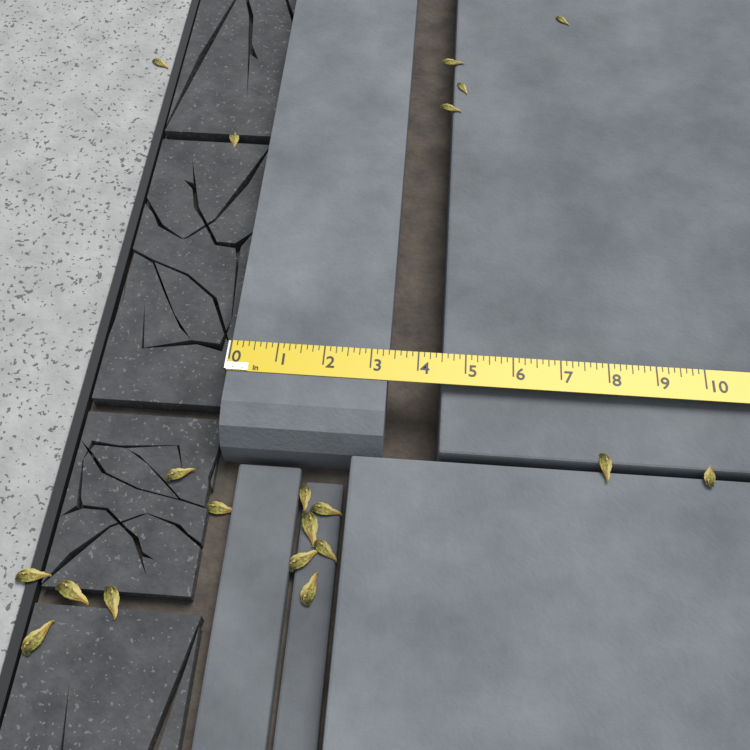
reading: 3.375 in
